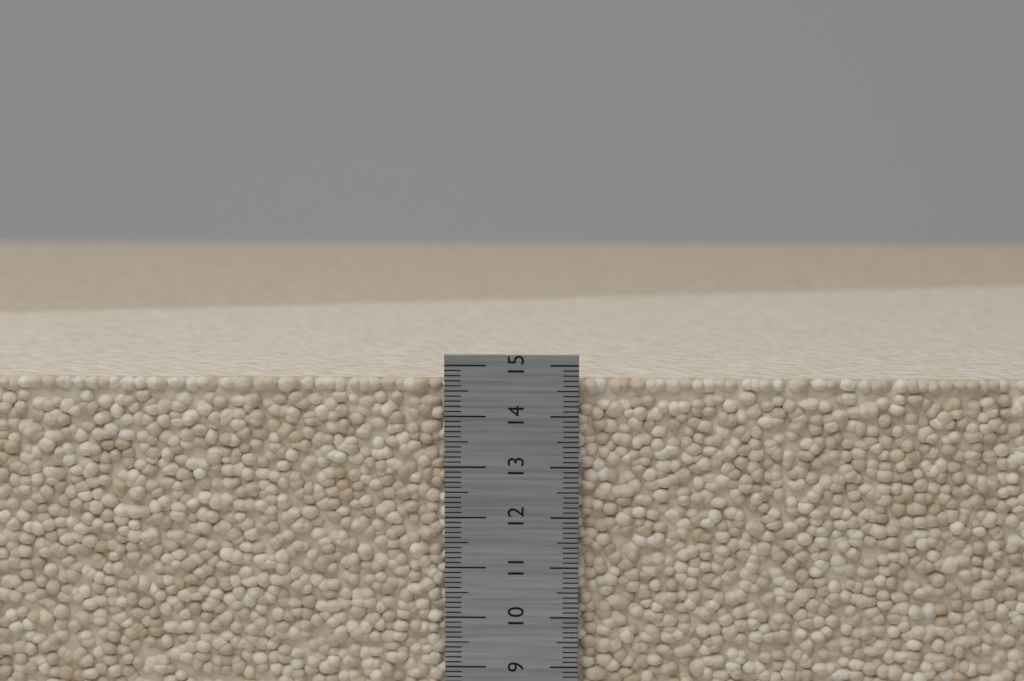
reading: 14.7 cm
